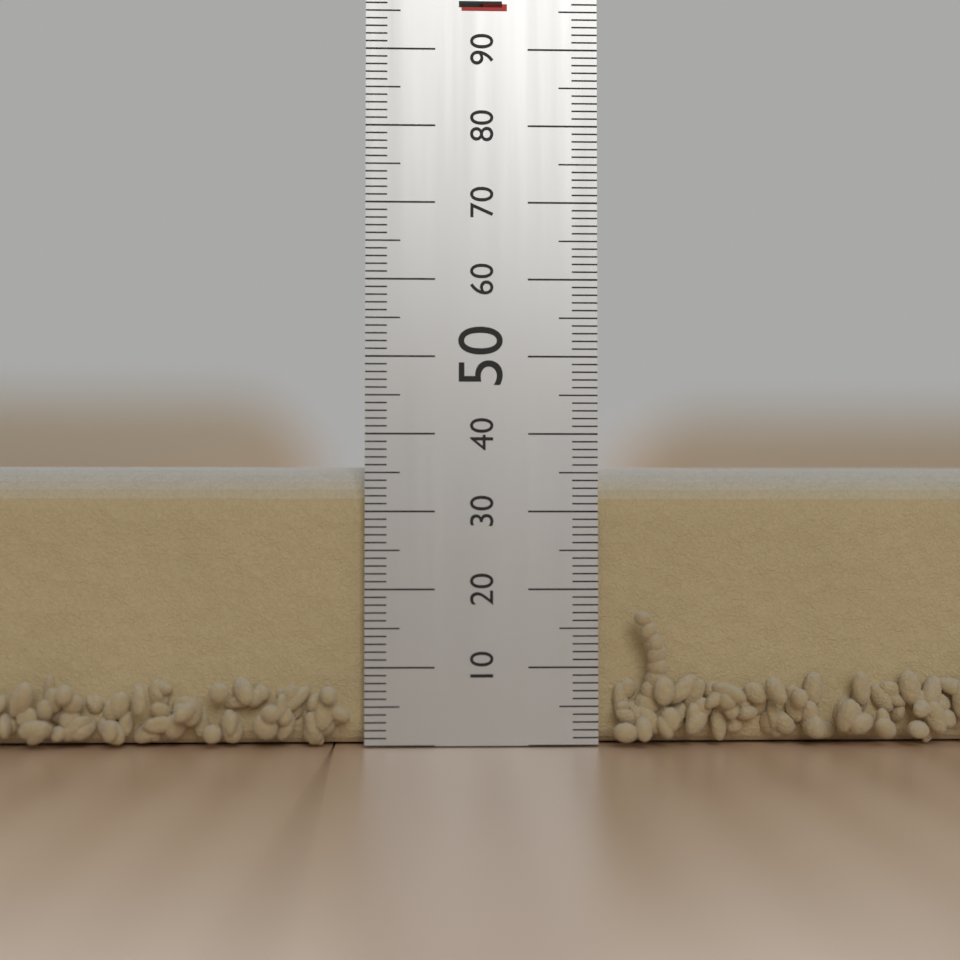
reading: 36 mm
